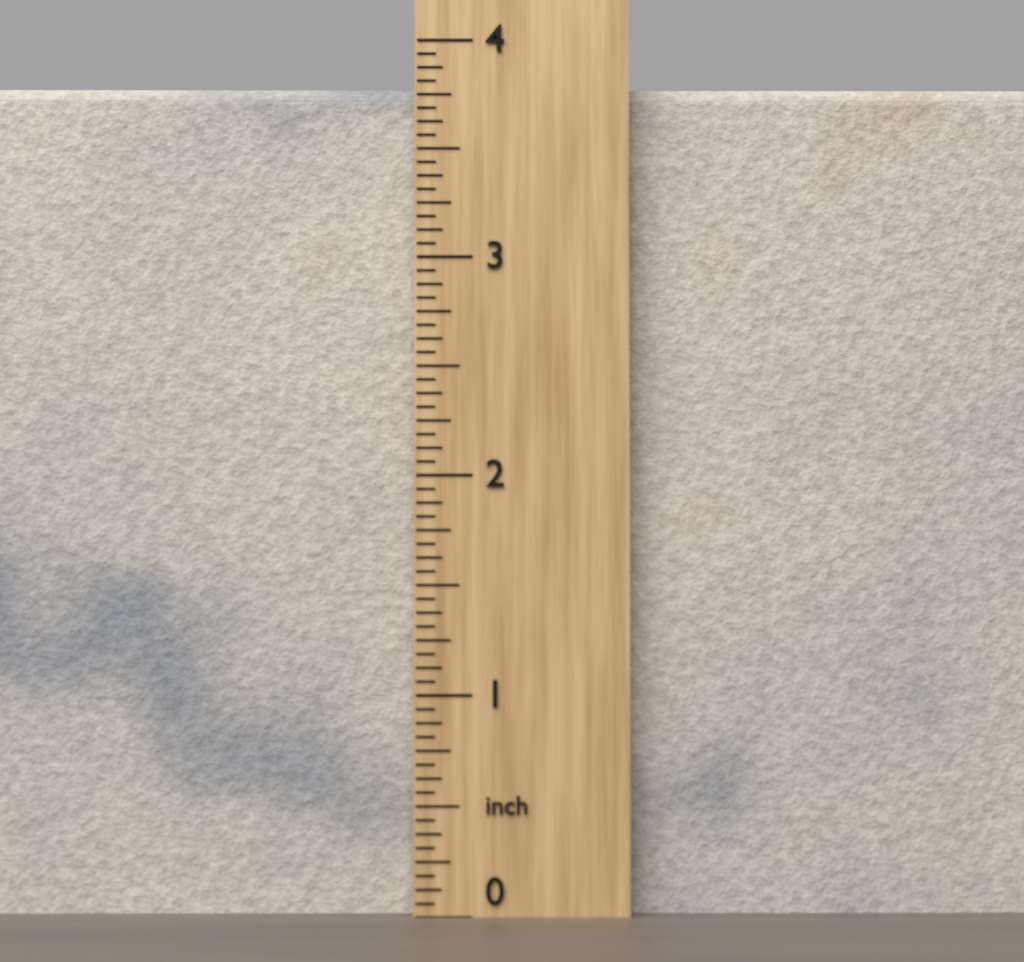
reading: 3.8125 inch
